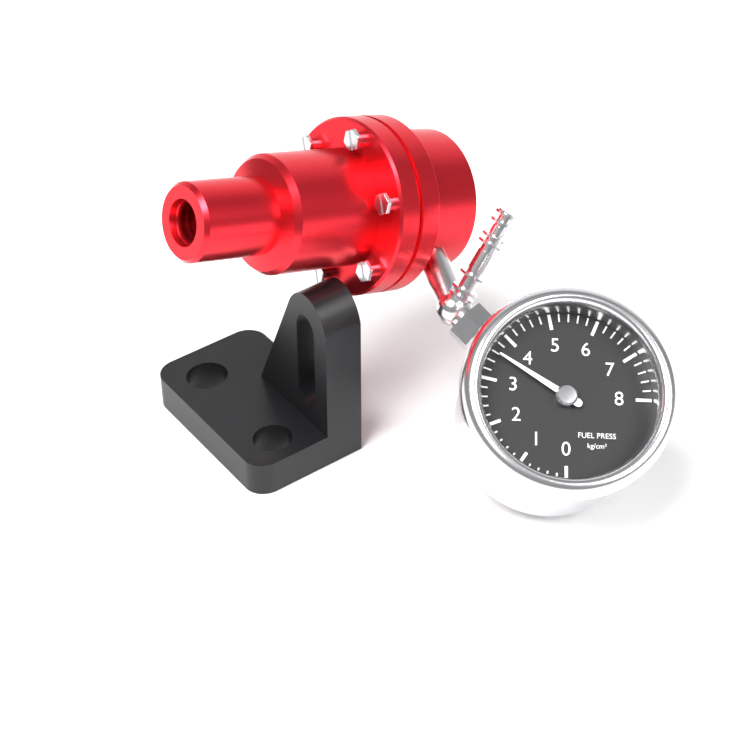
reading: 3.6 kg/cm²
